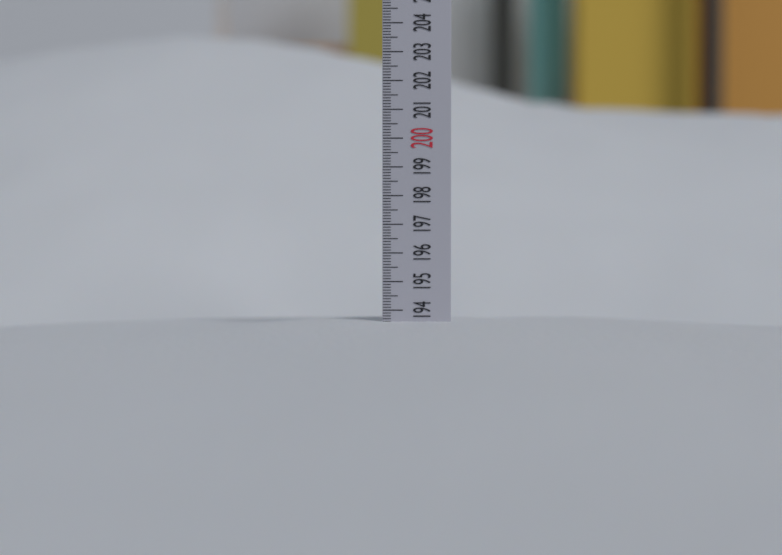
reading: 193.6 (no unit)
